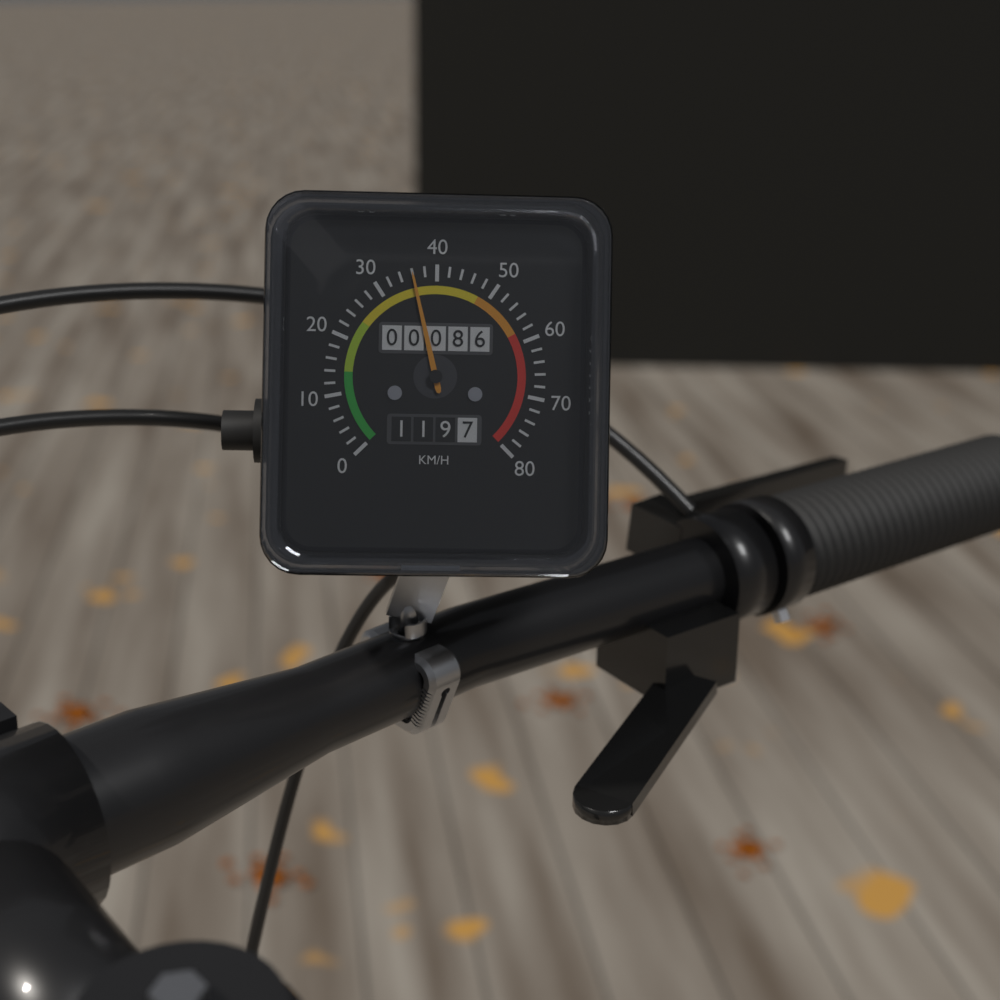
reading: 36 km/h
